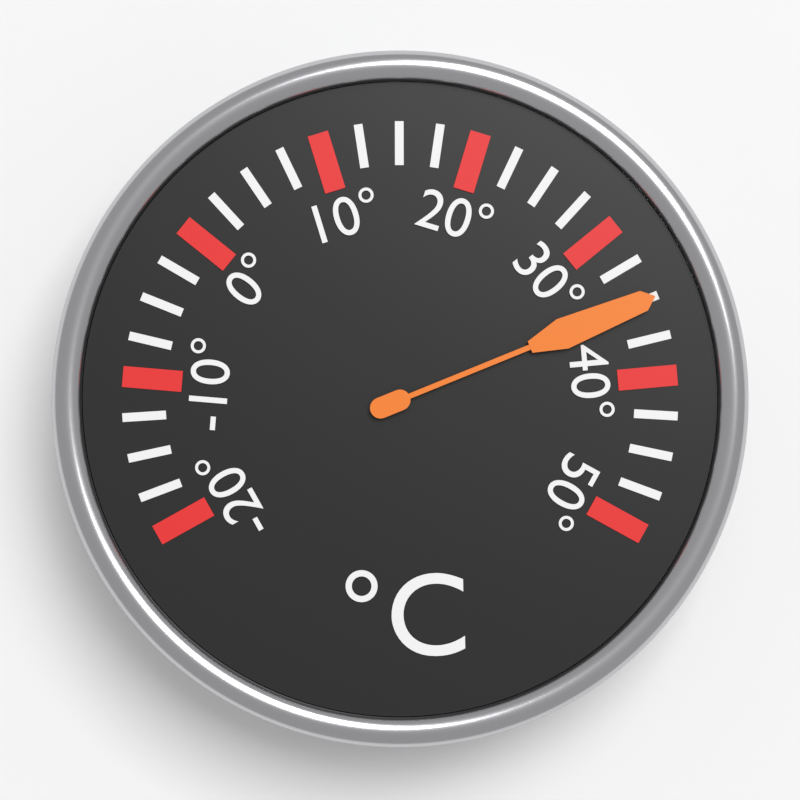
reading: 35.0 °C
